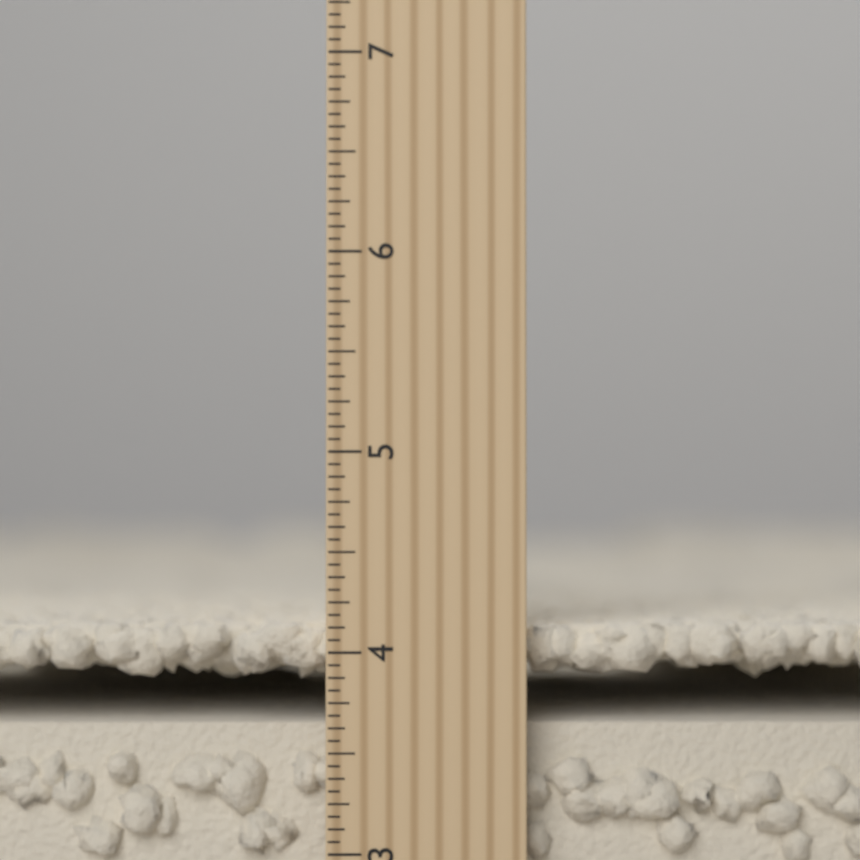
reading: 4.1250 inch
